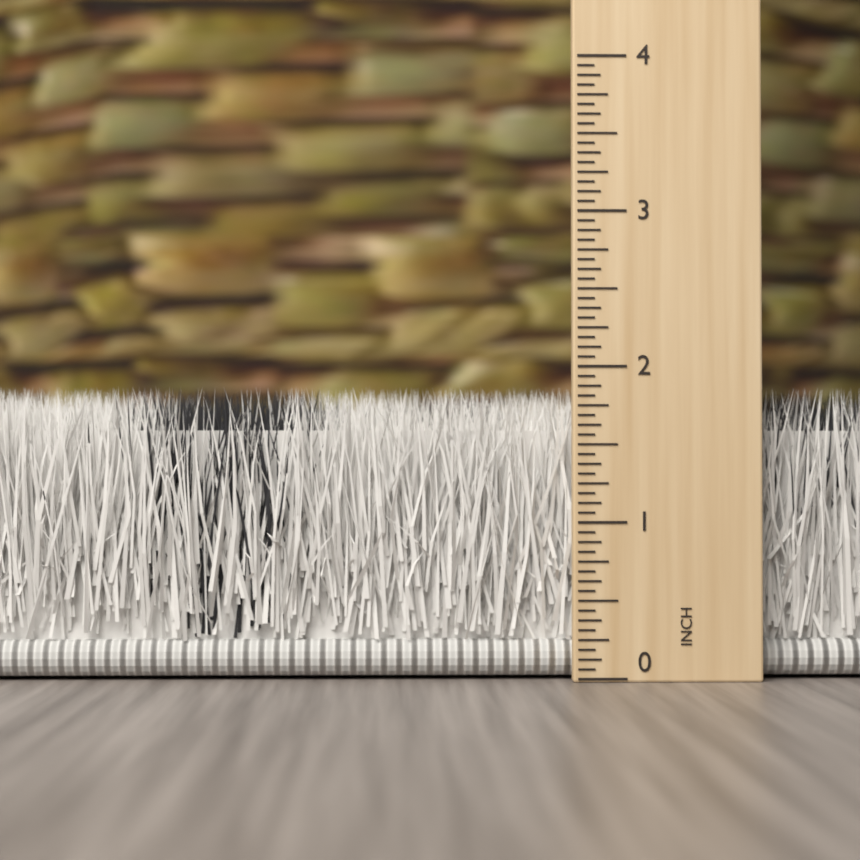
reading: 1.8750 inch
